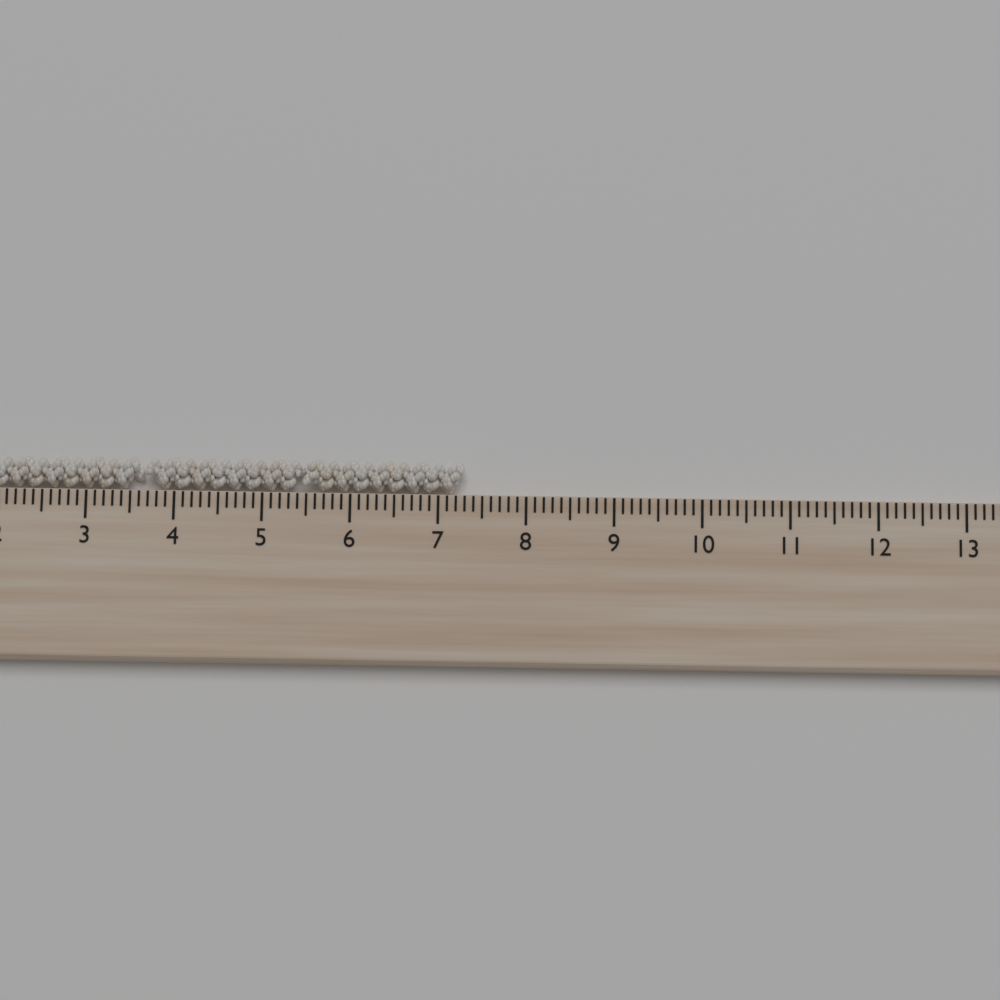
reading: 7.3 cm
